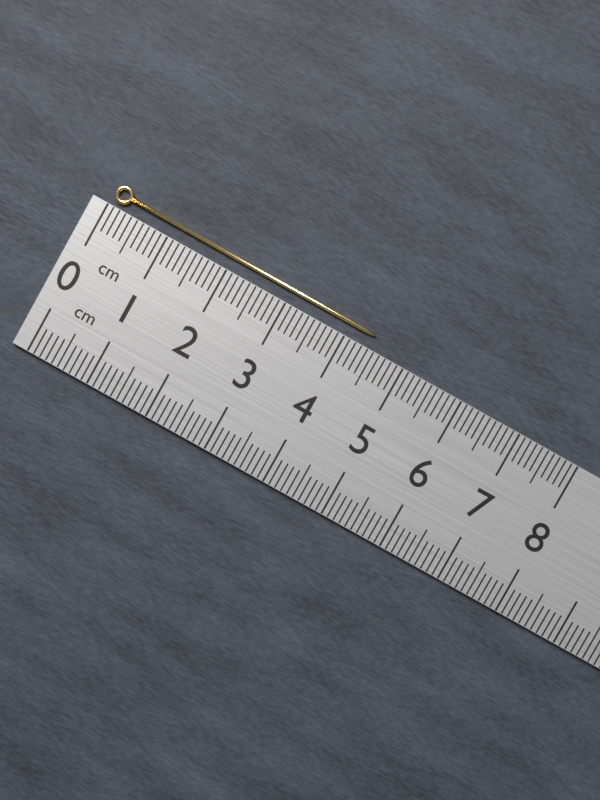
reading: 4.4 cm
